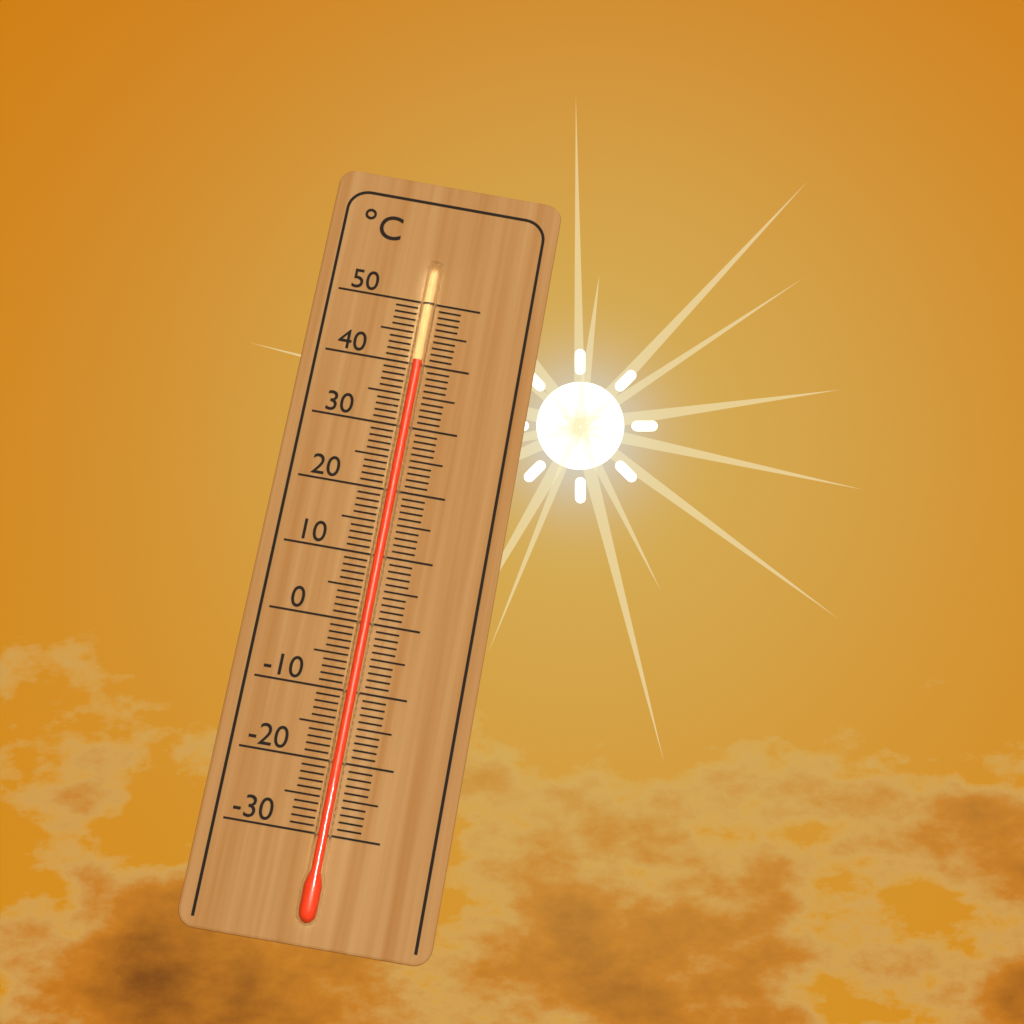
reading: 40 °C
